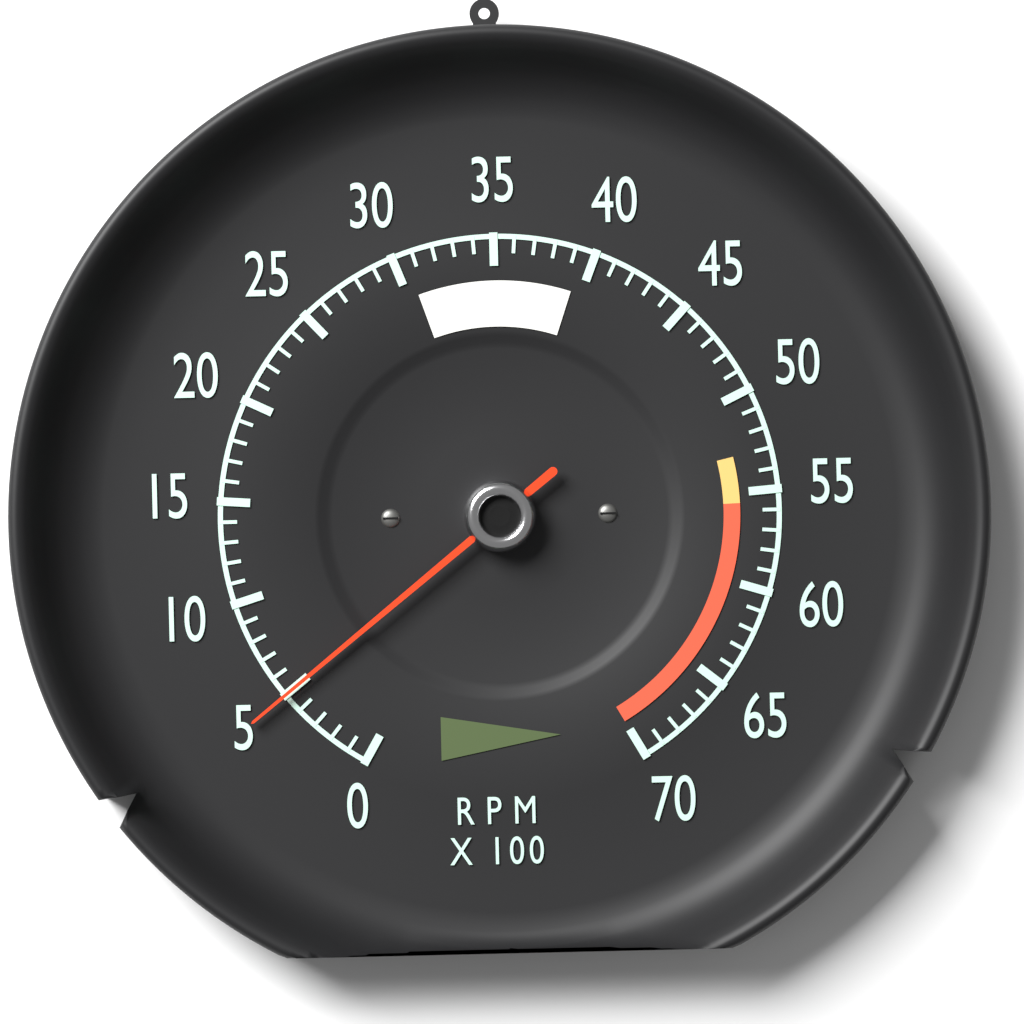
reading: 500 RPM
